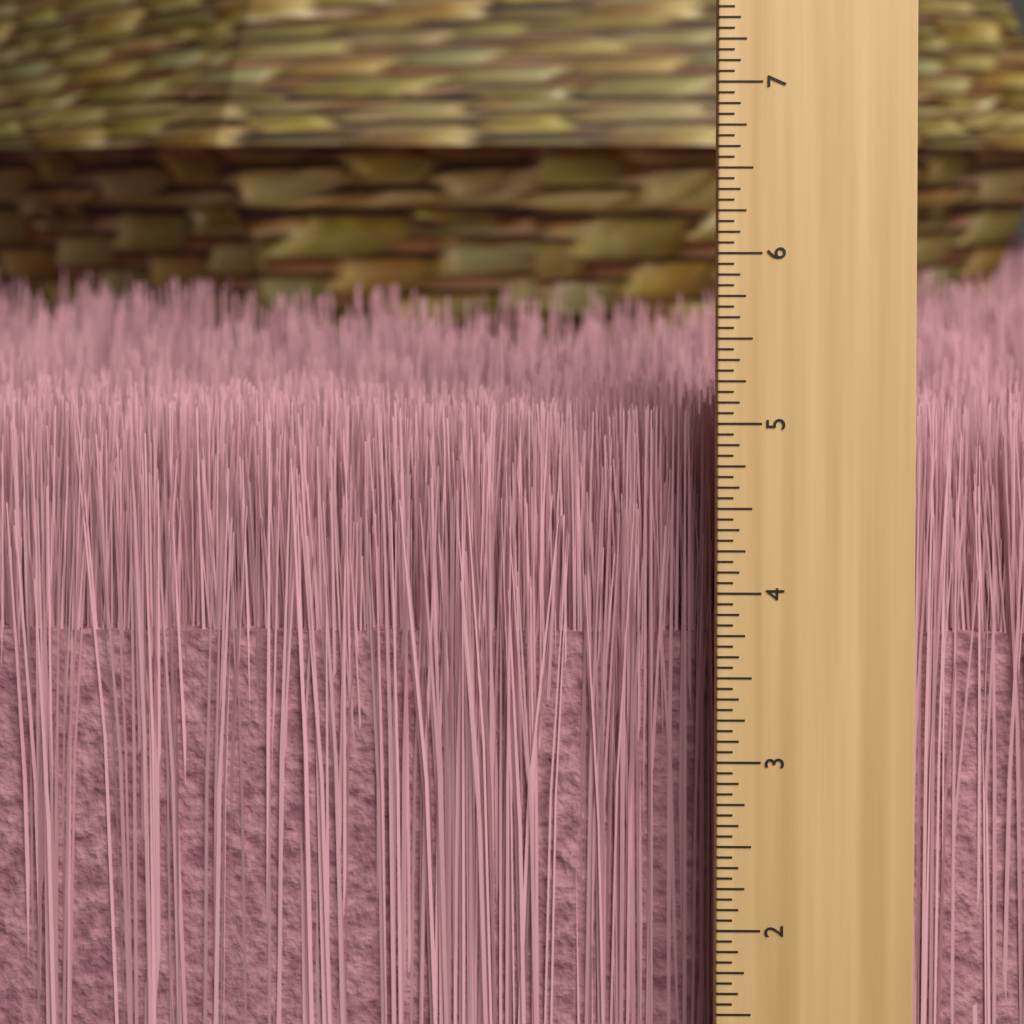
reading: 5.0000 inch
